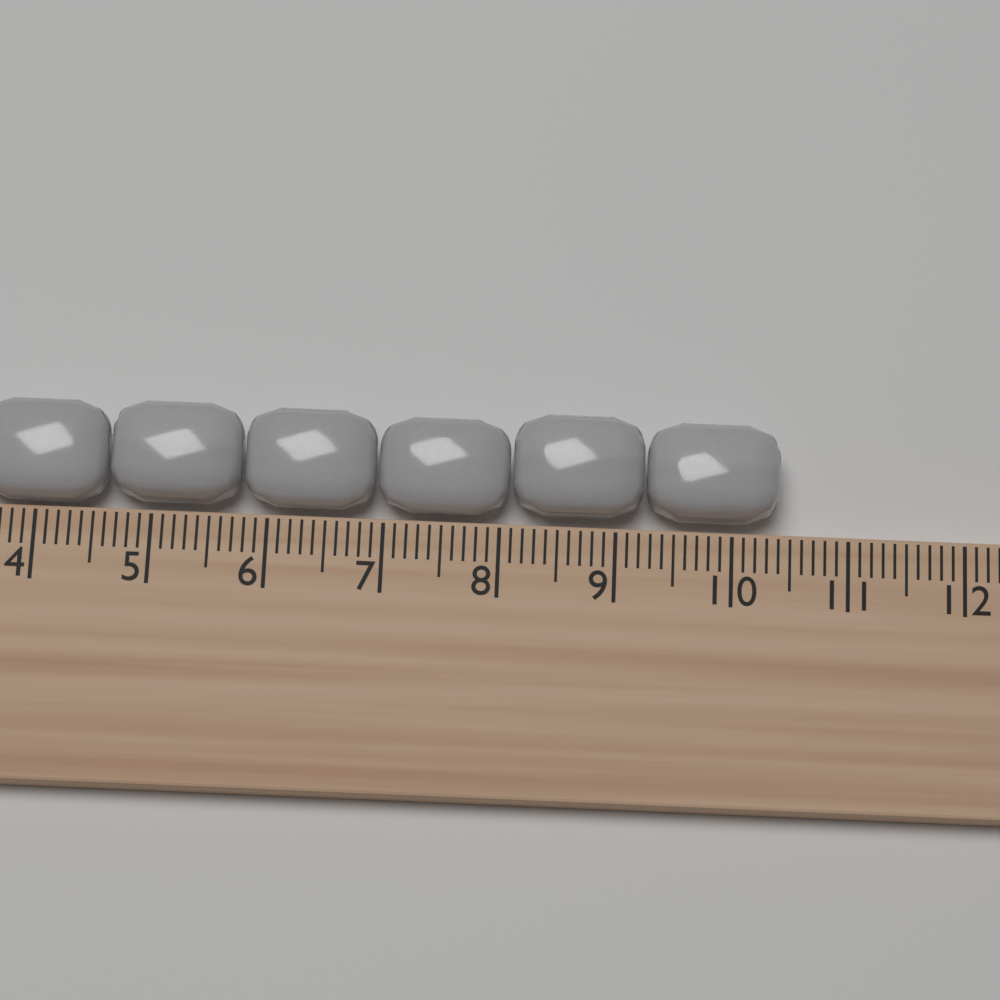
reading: 10.4 cm
